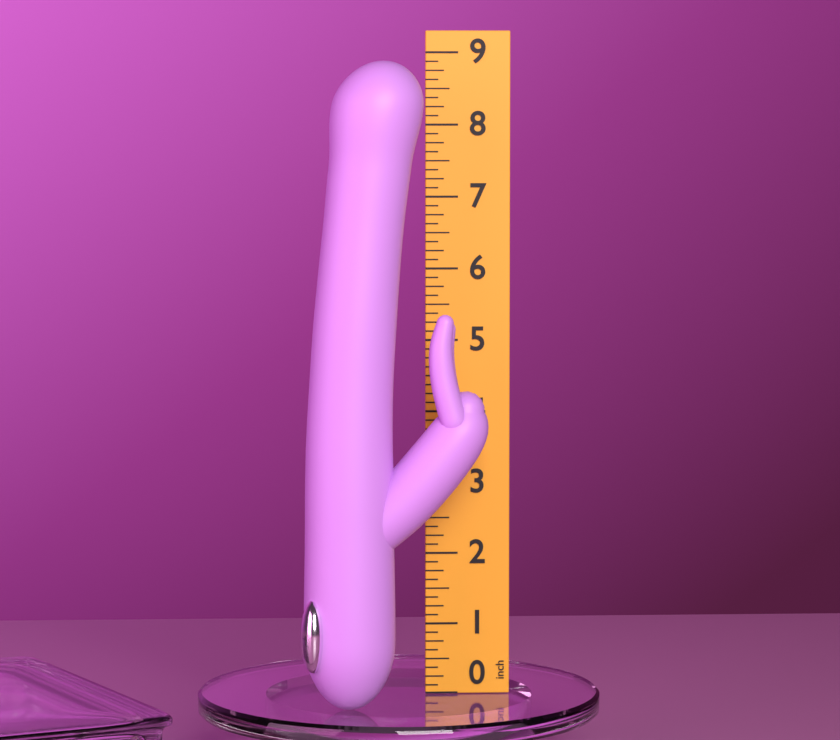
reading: 8.875 inch
